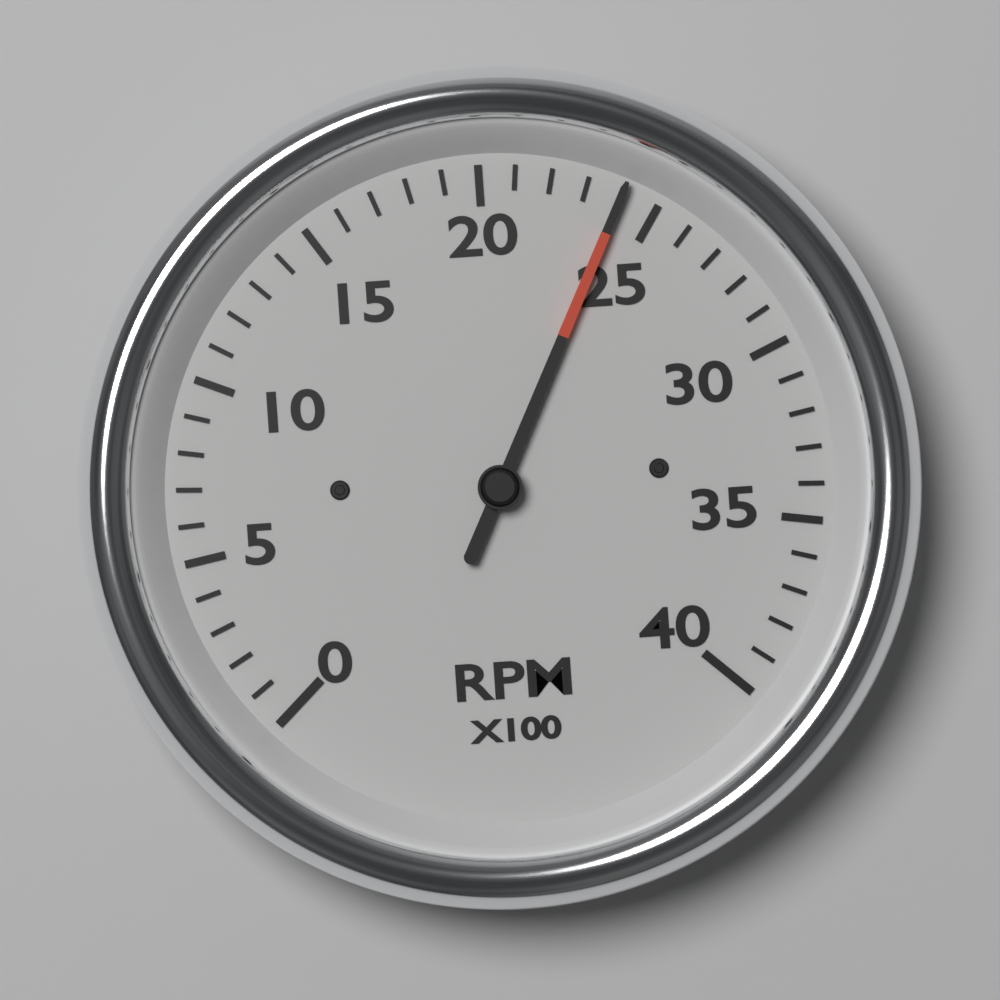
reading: 2400 RPM
